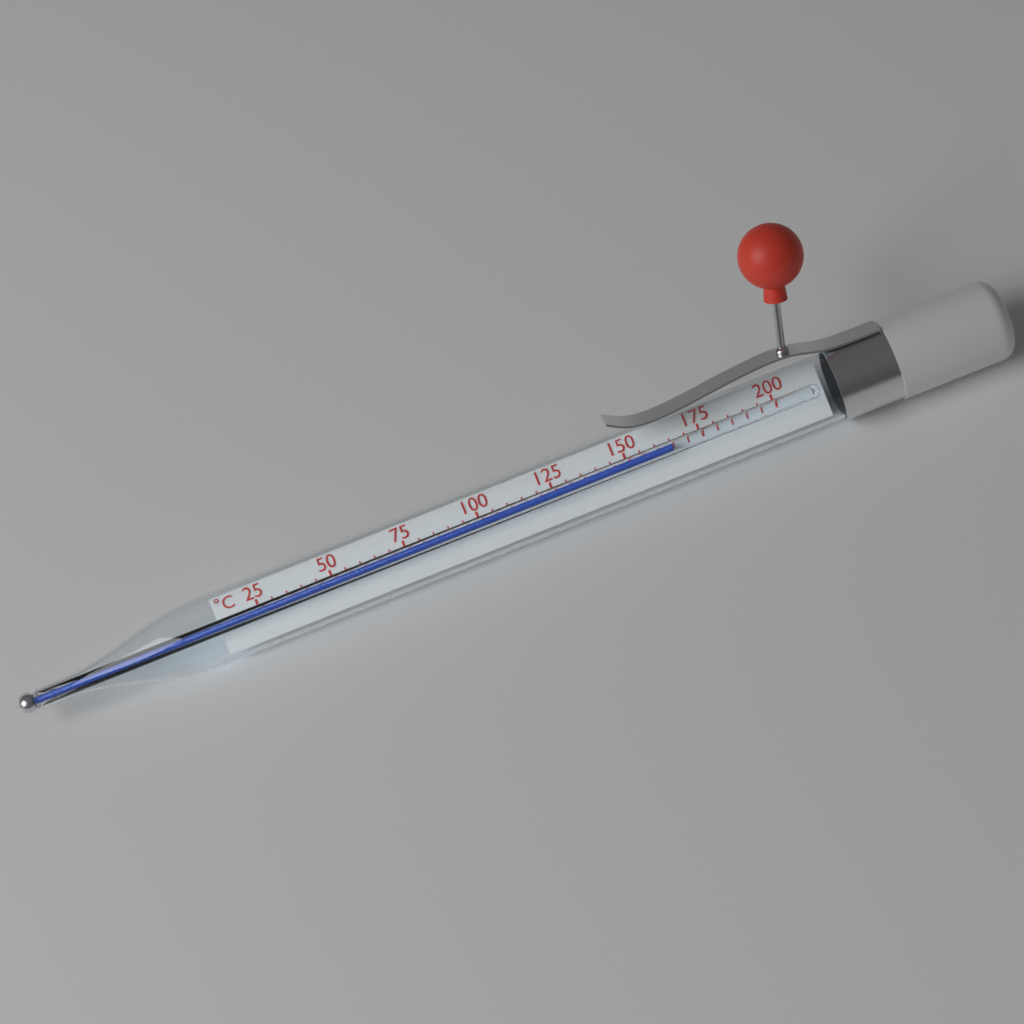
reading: 165 °C
